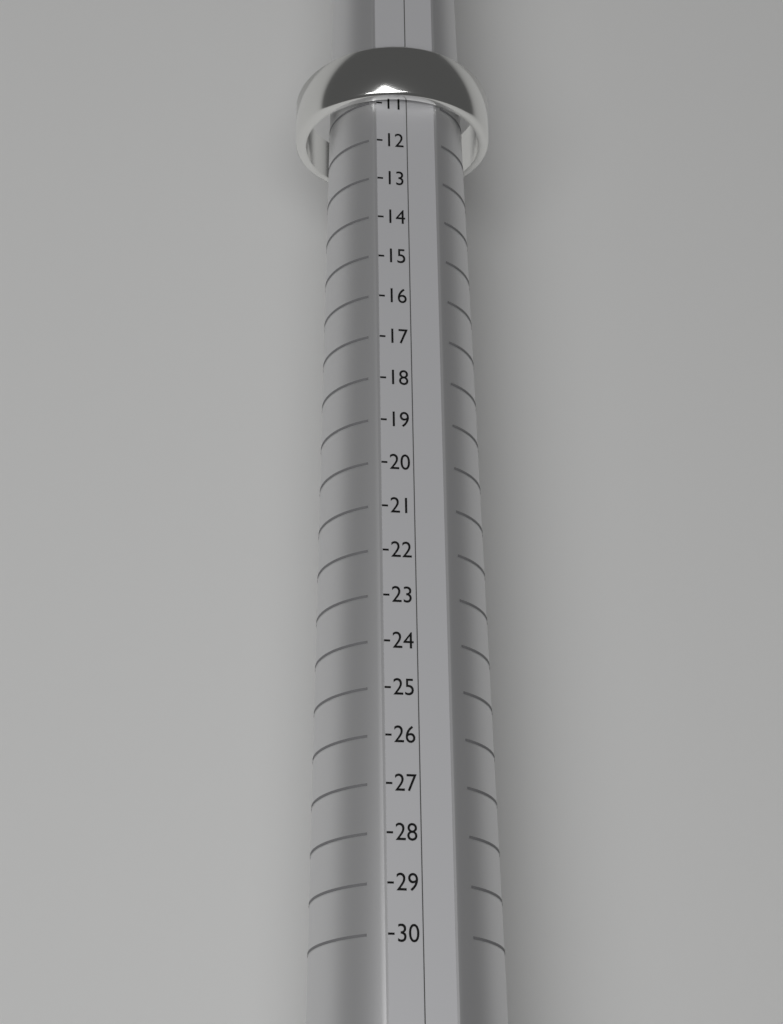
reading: 11 (no unit)
